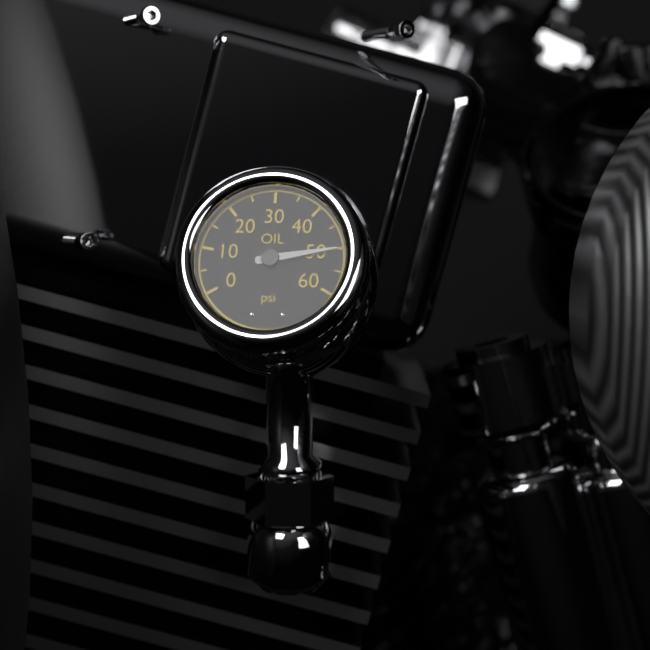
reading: 50 psi
